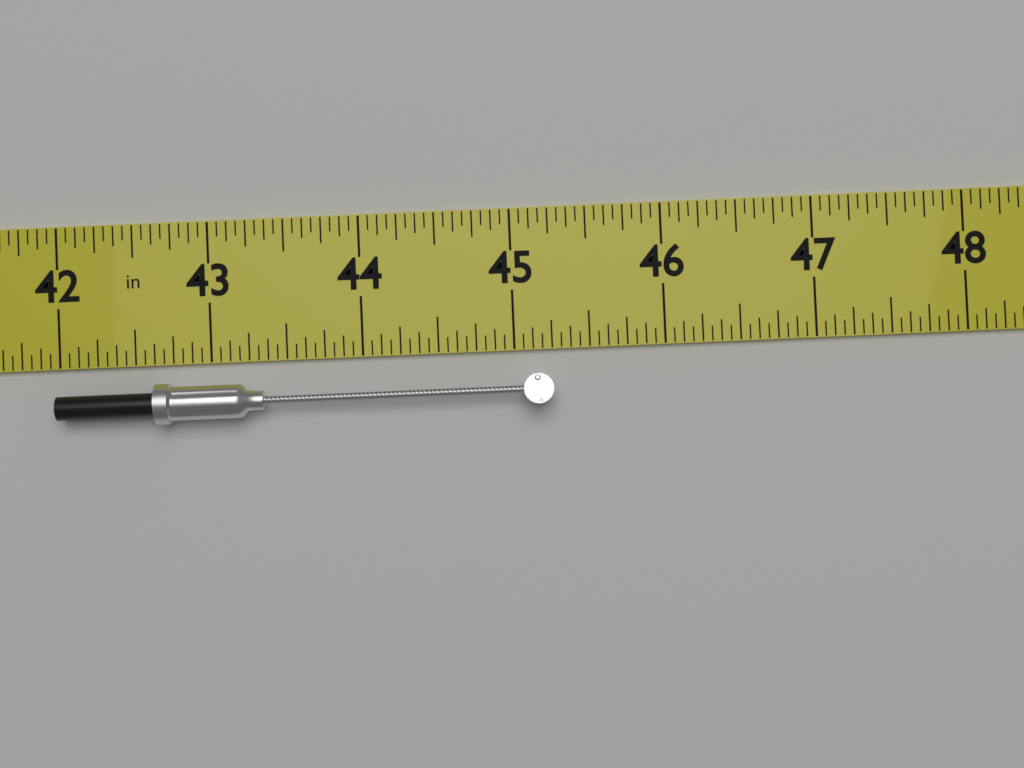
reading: 45.2500 in
